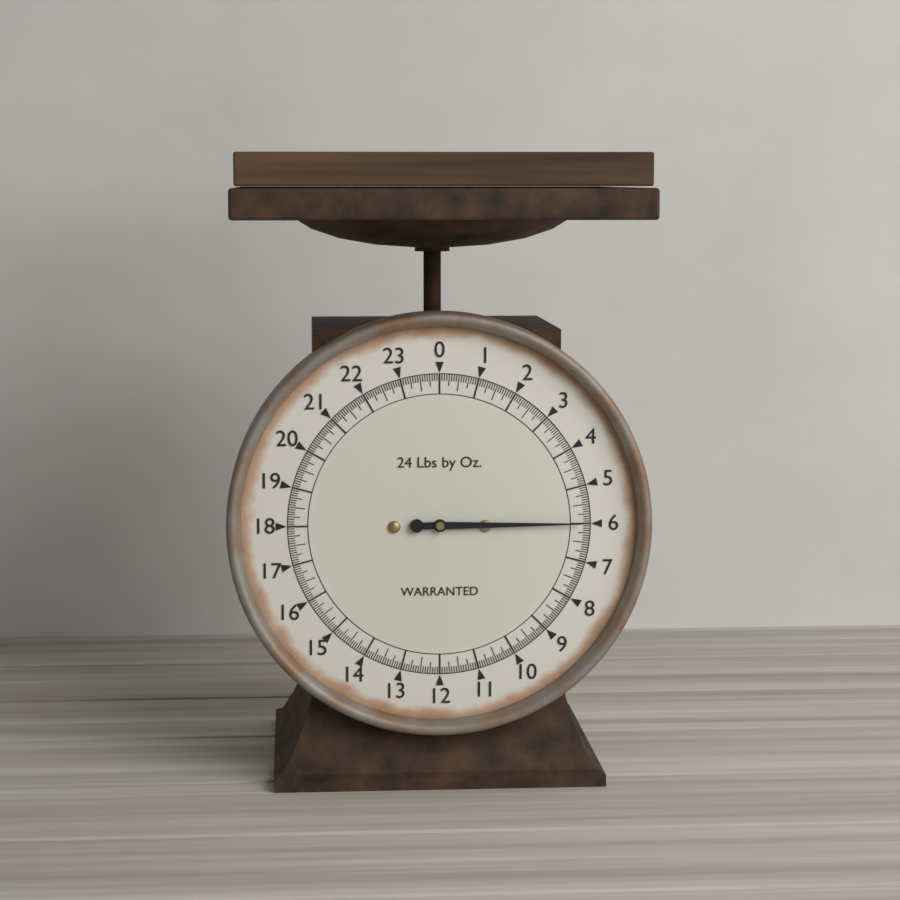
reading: 6.0000 lb
